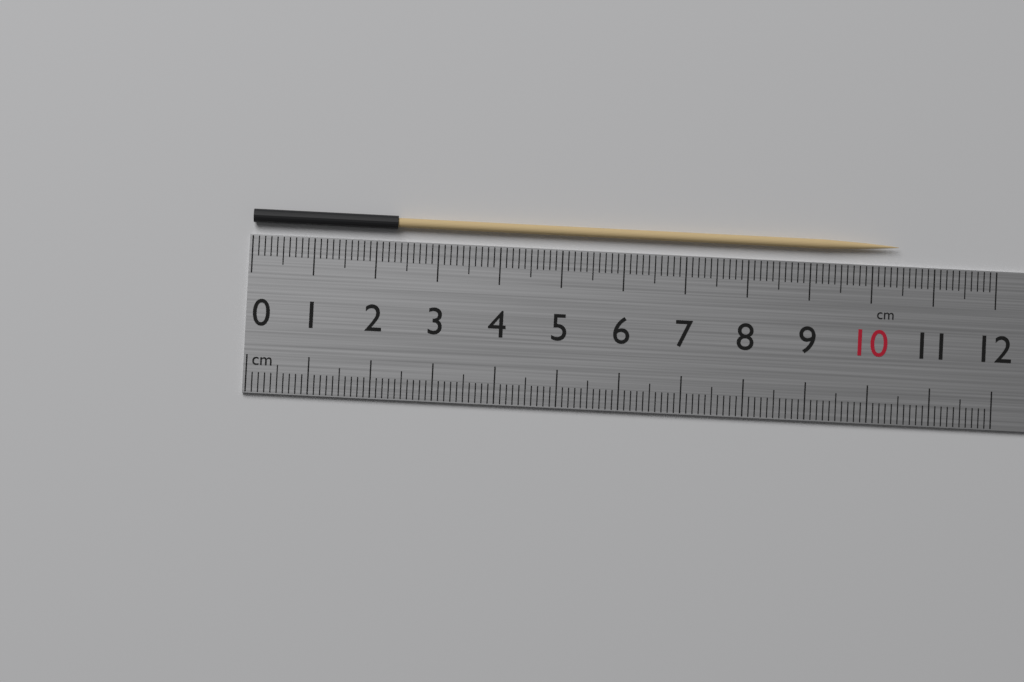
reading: 10.4 cm
